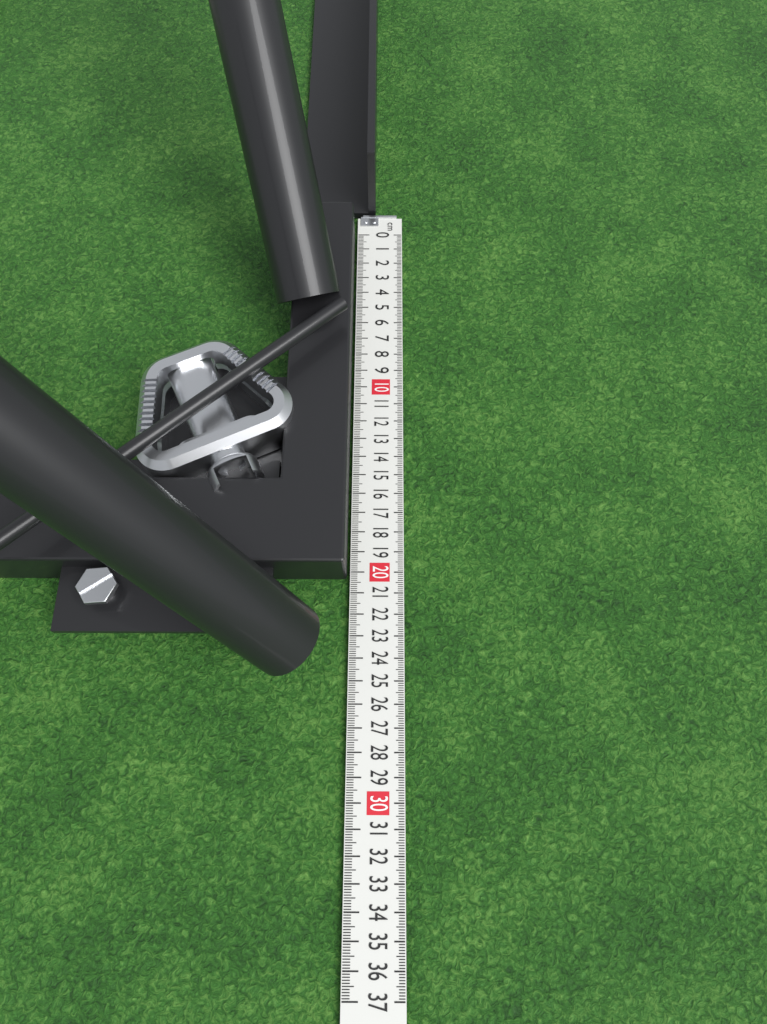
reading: 20.3 cm
